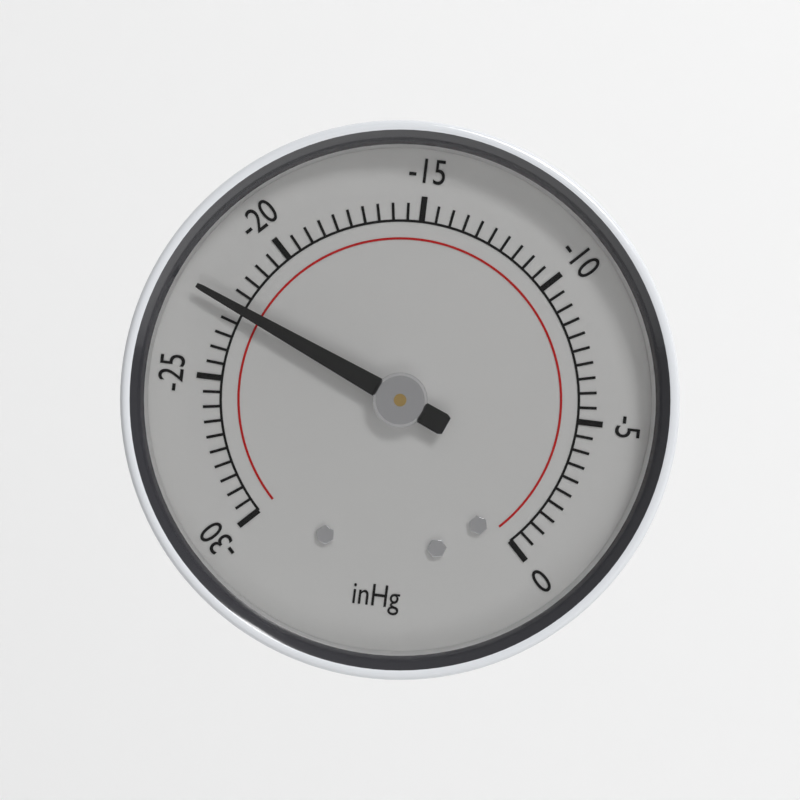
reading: -22.5 inHg
